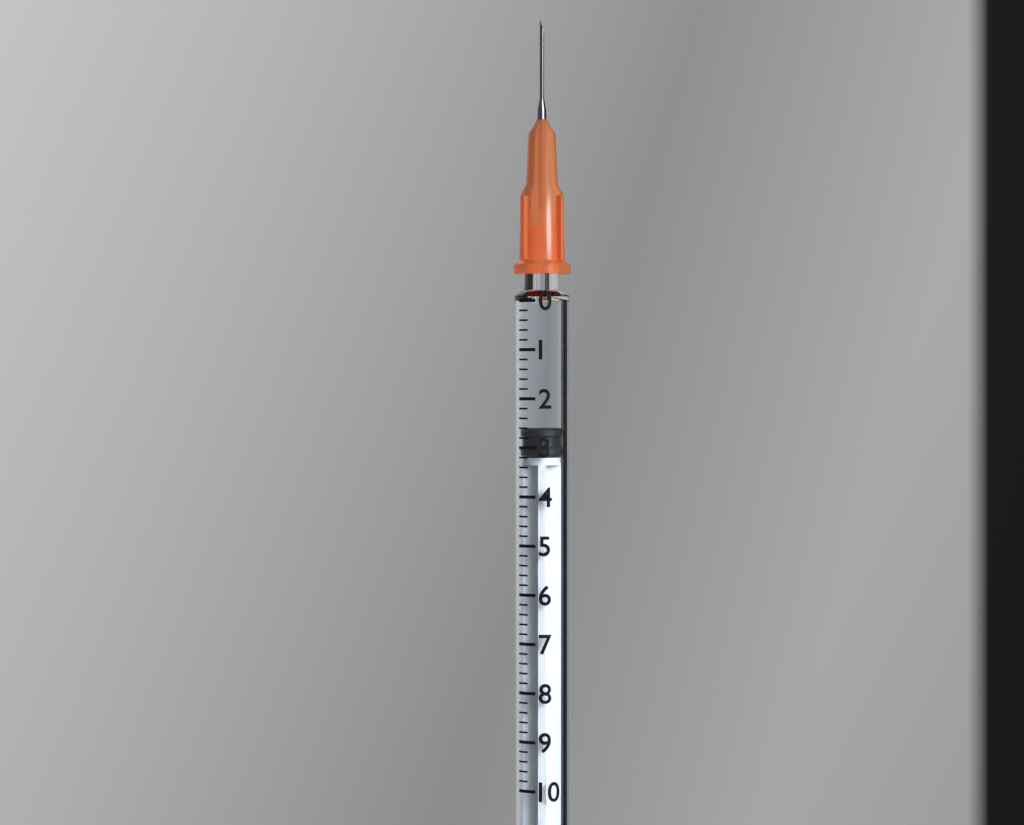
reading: 2.6 (no unit)
